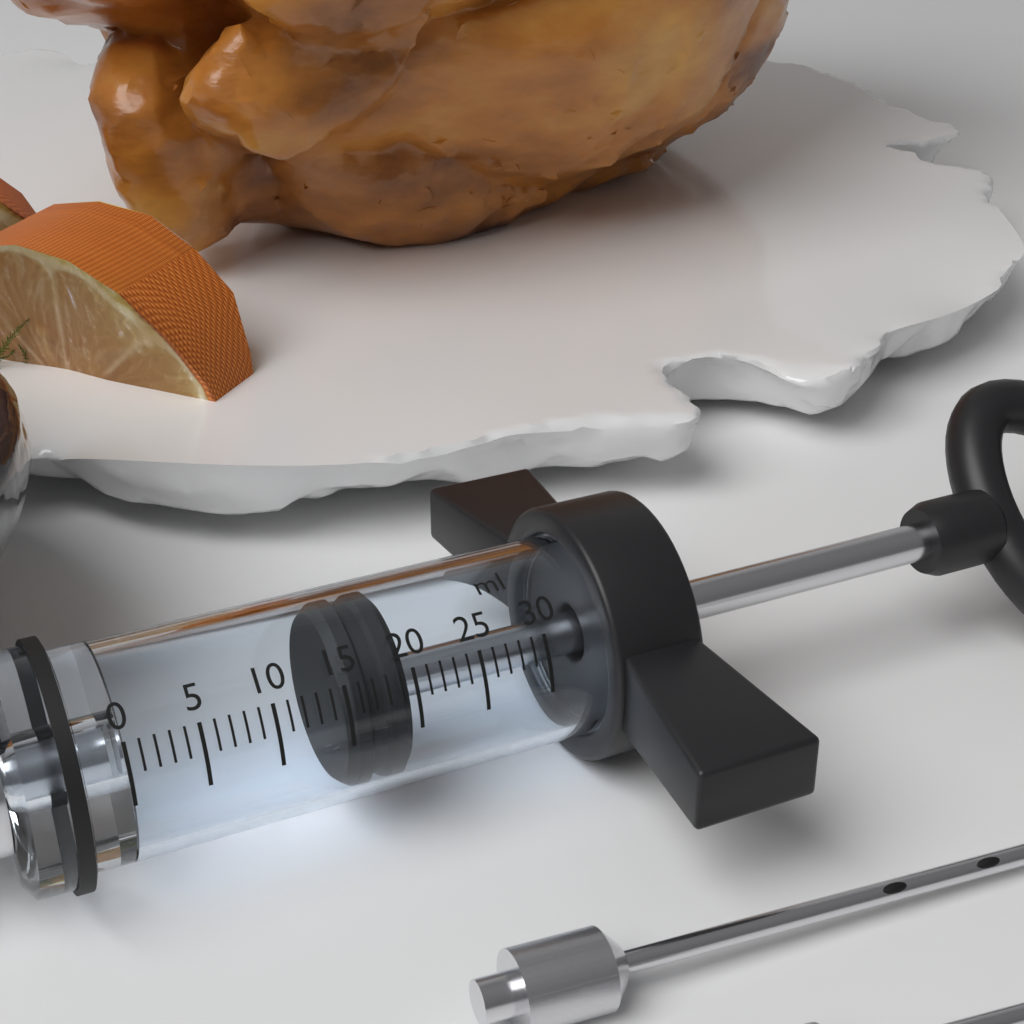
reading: 15 ml
